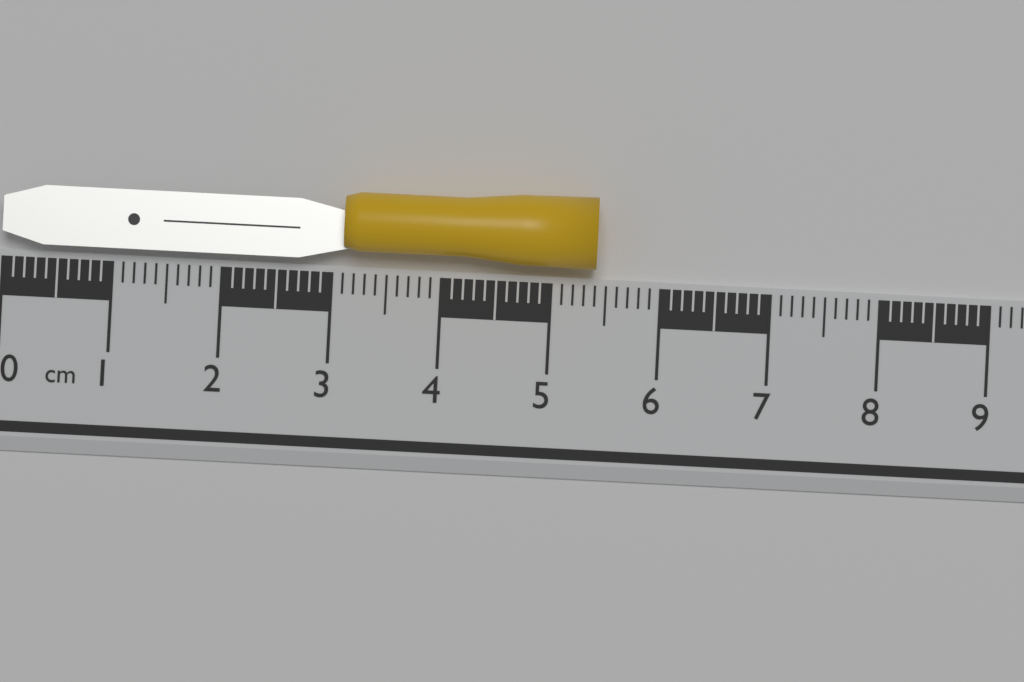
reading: 5.4 cm
